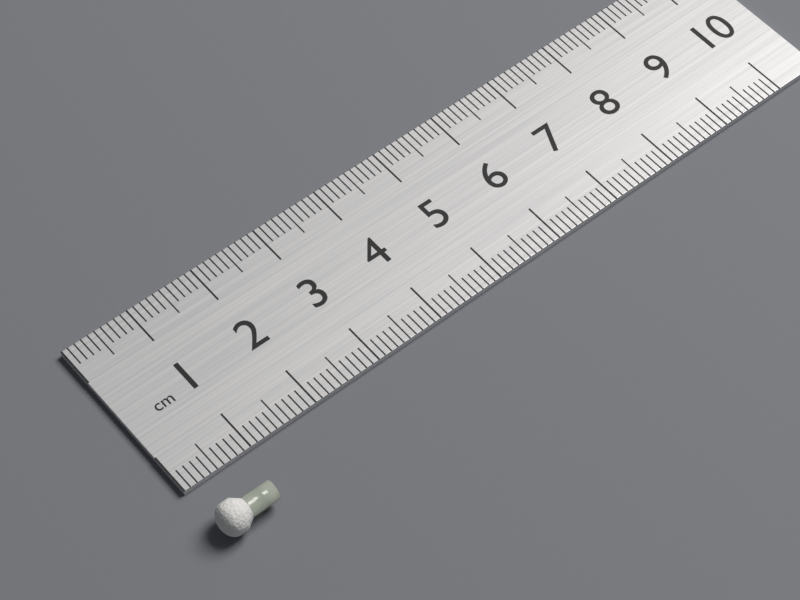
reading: 0.8 cm
